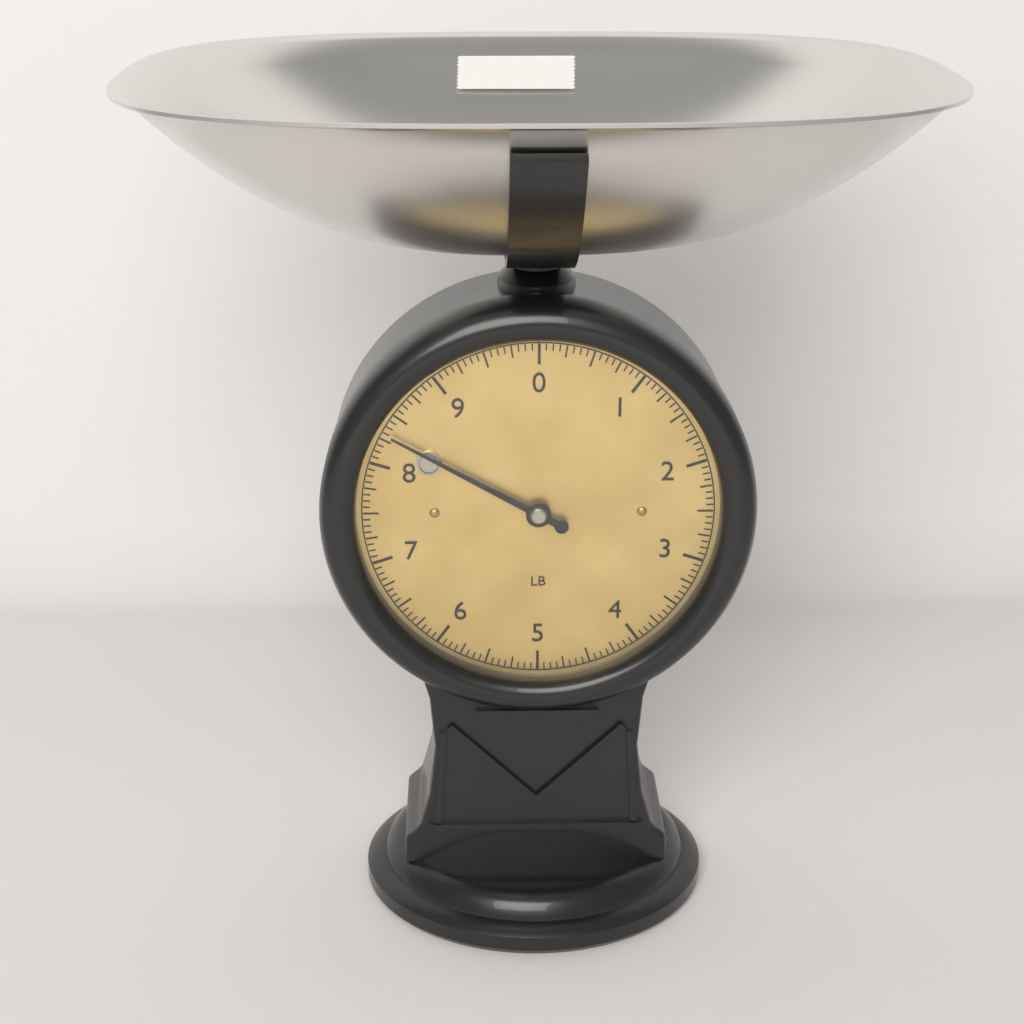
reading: 8.3125 lb
